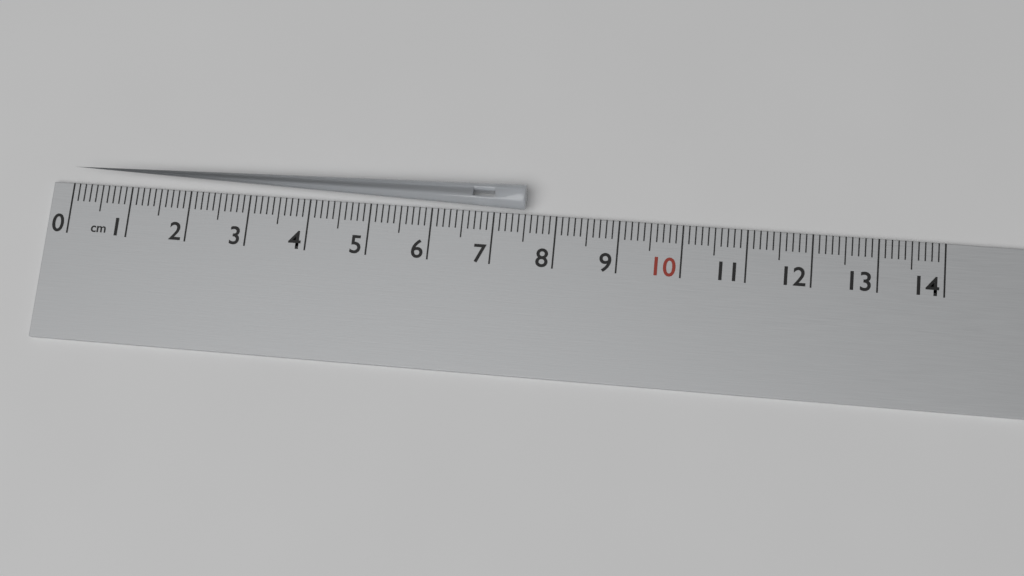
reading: 7.5 cm
